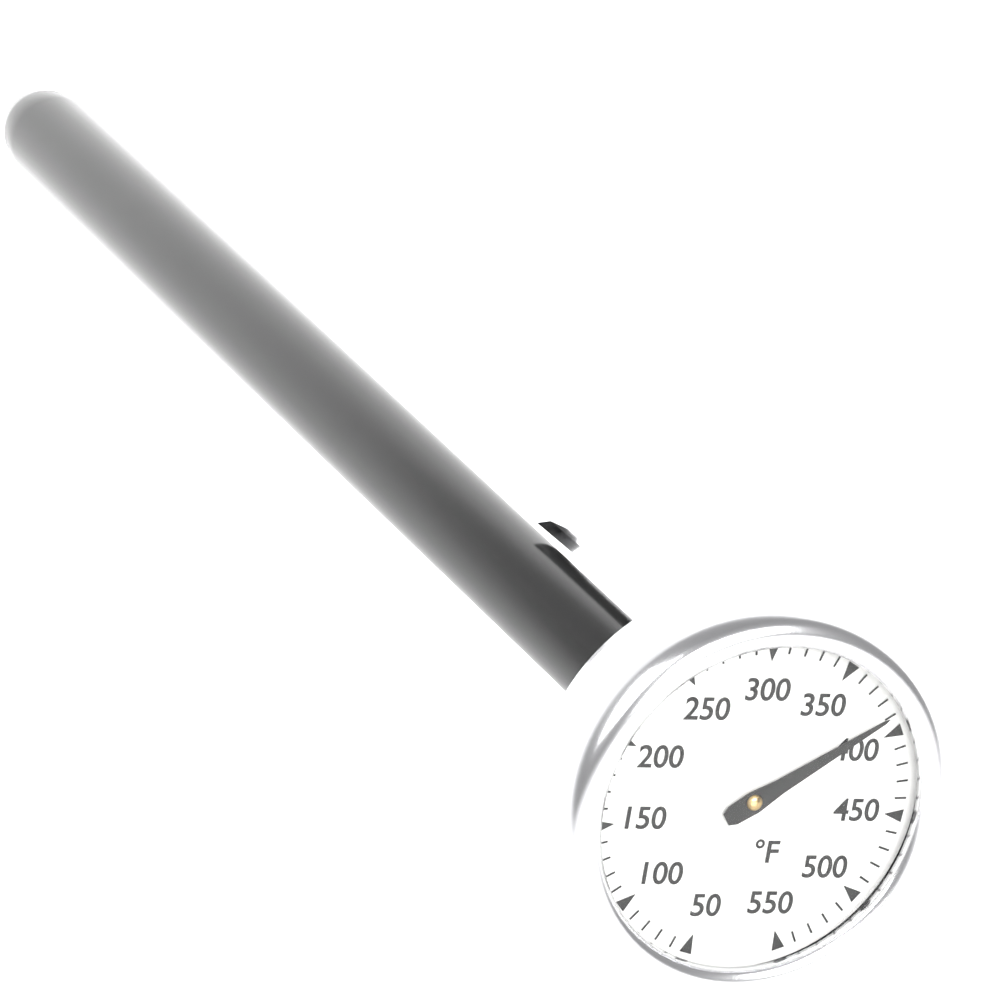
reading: 390 °F
